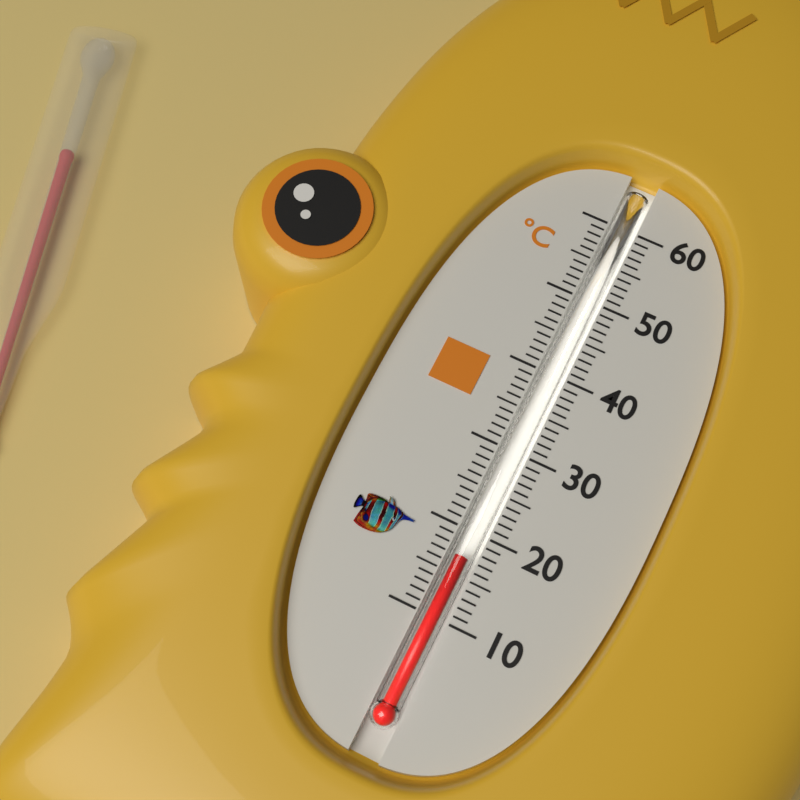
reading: 17 °C
